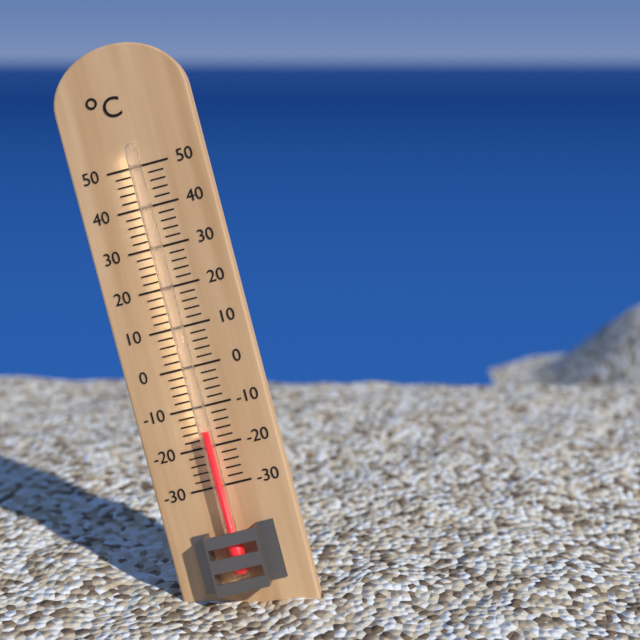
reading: -16 °C
